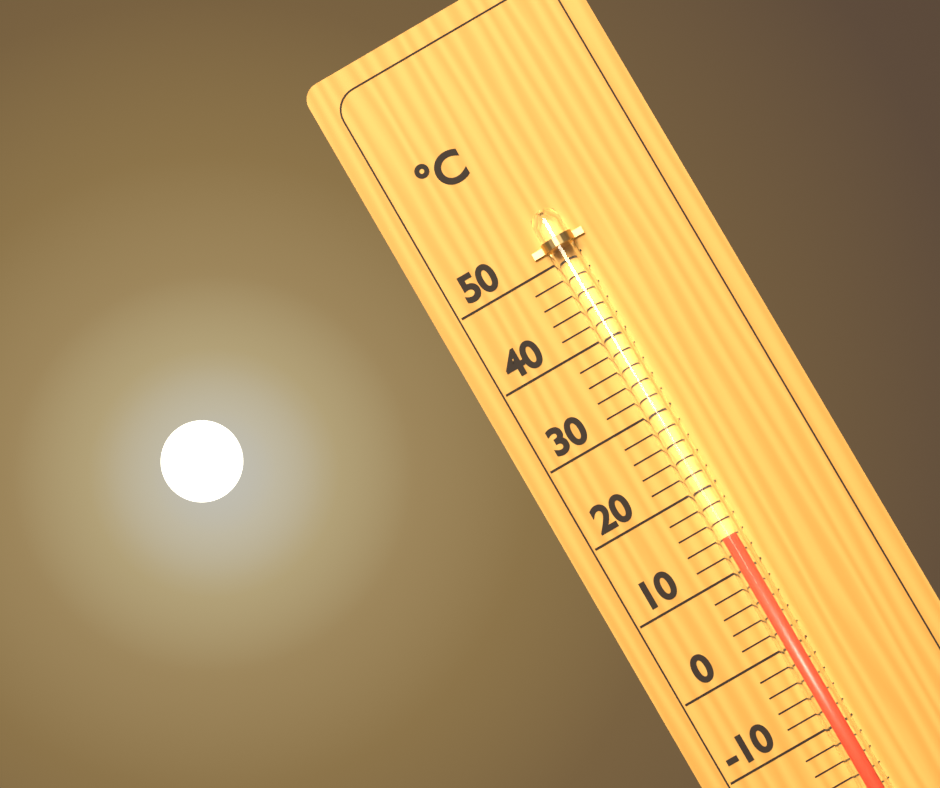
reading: 14 °C
